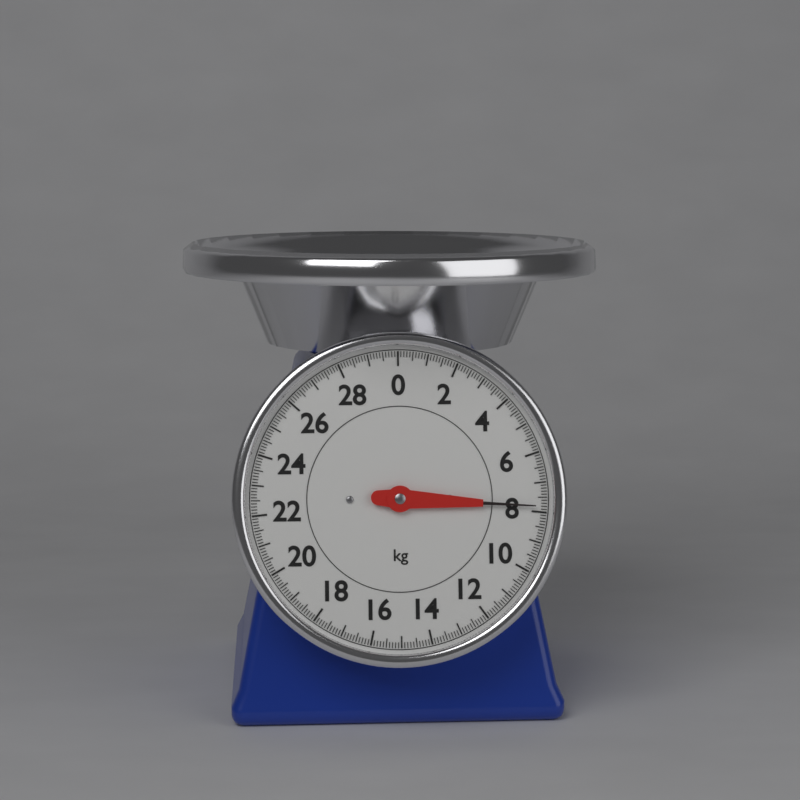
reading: 7.8 kg
